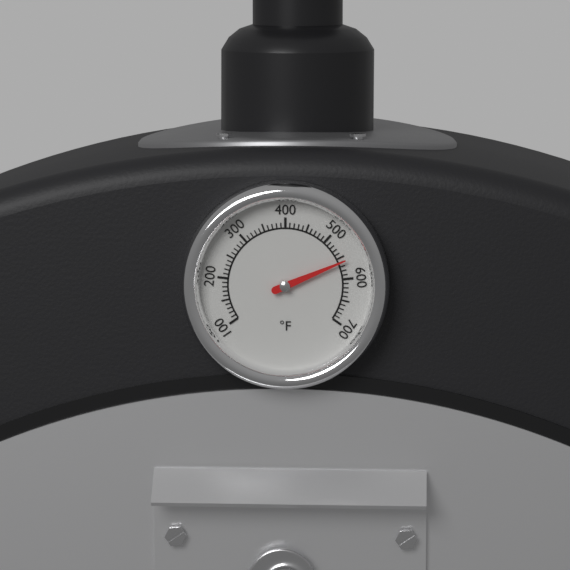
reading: 560 °F
